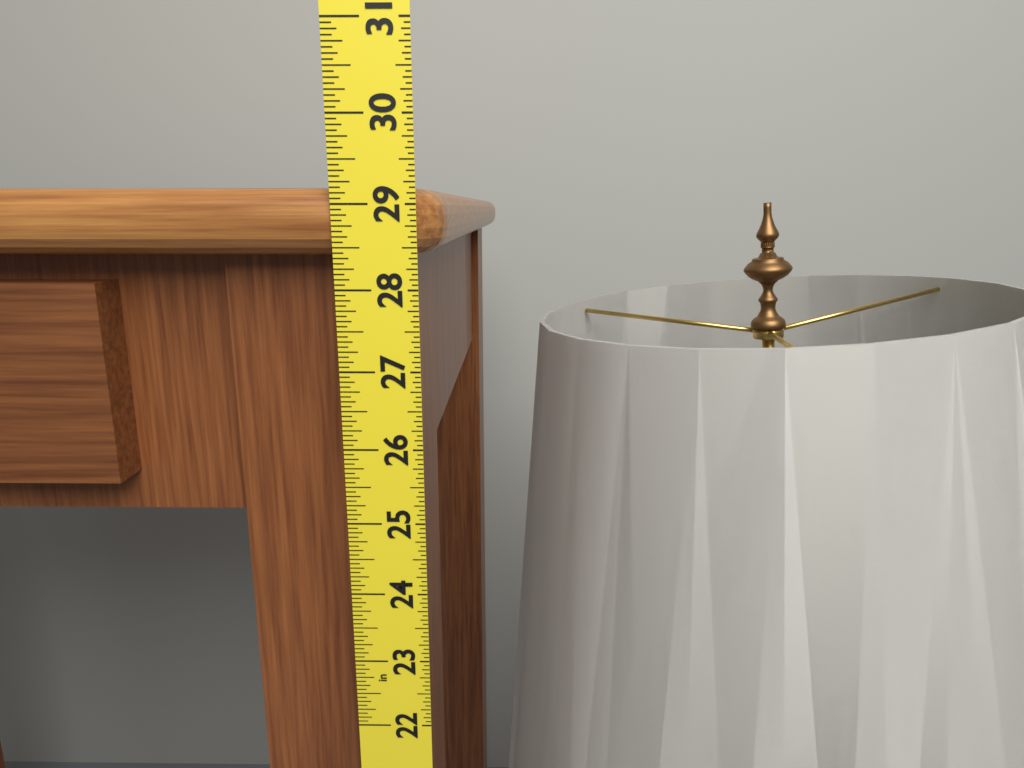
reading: 29.1875 in
